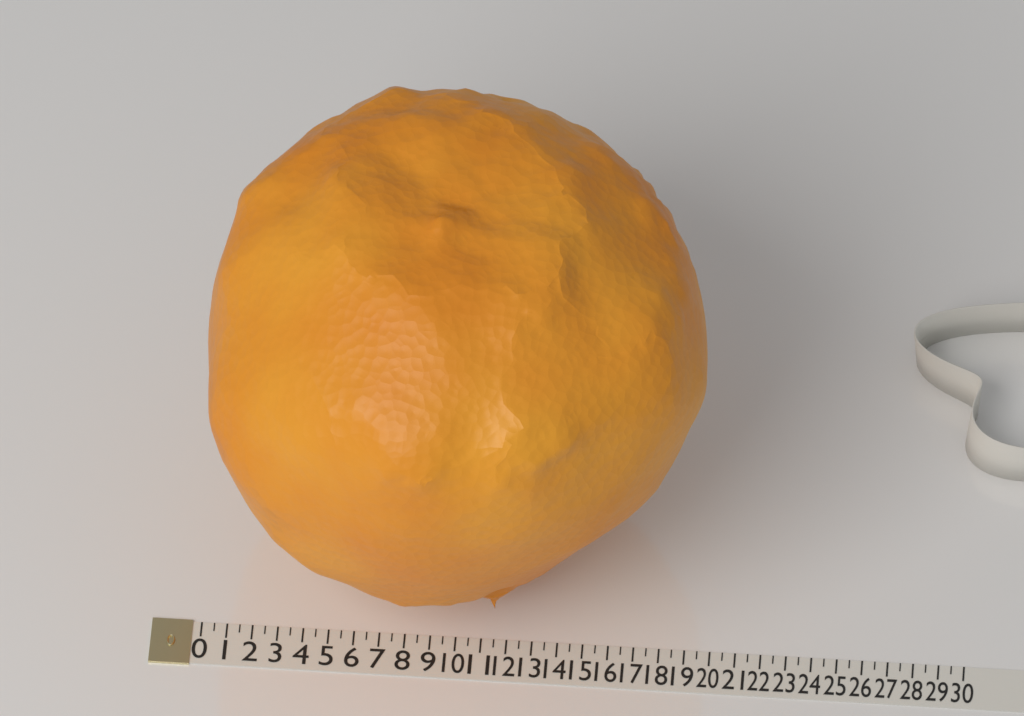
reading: 19.5 (no unit)
